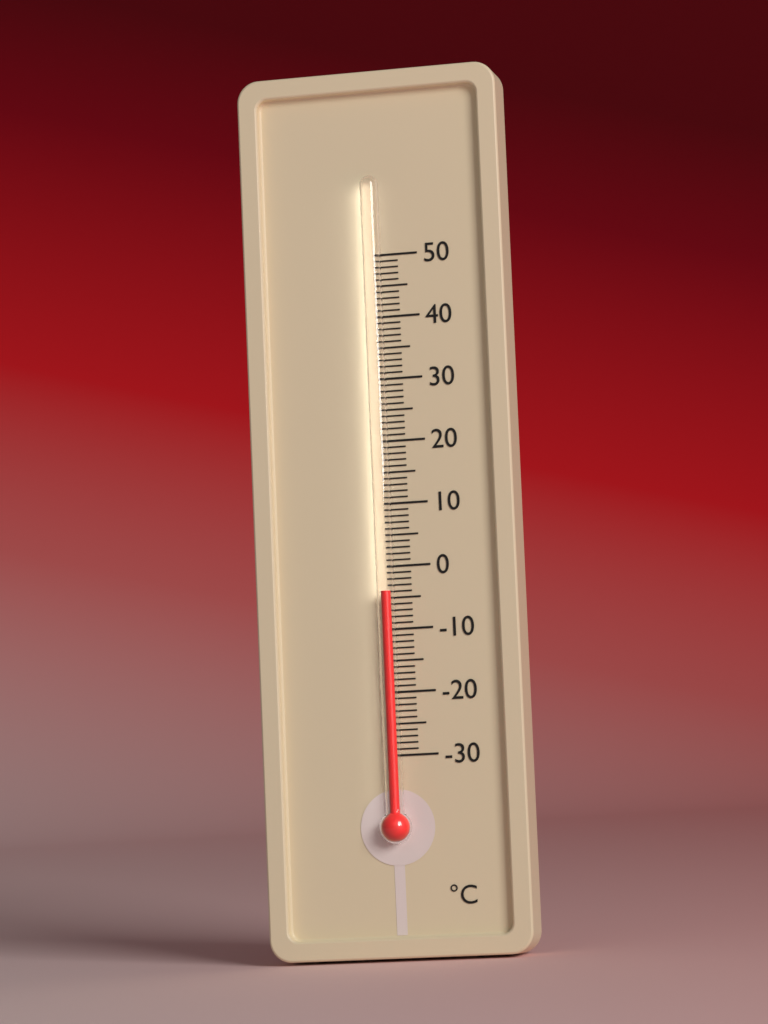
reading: -4 °C
